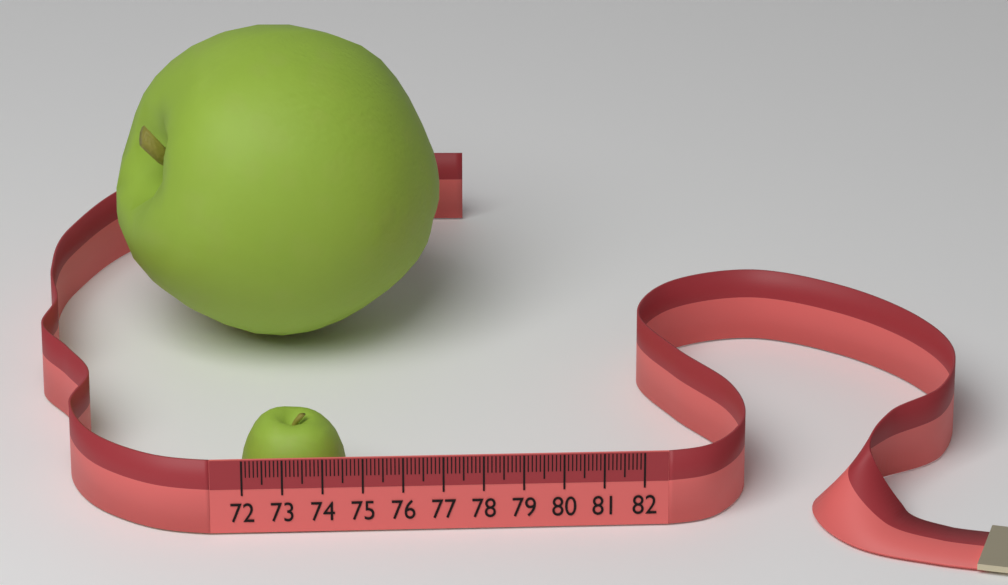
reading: 74.6 (no unit)
